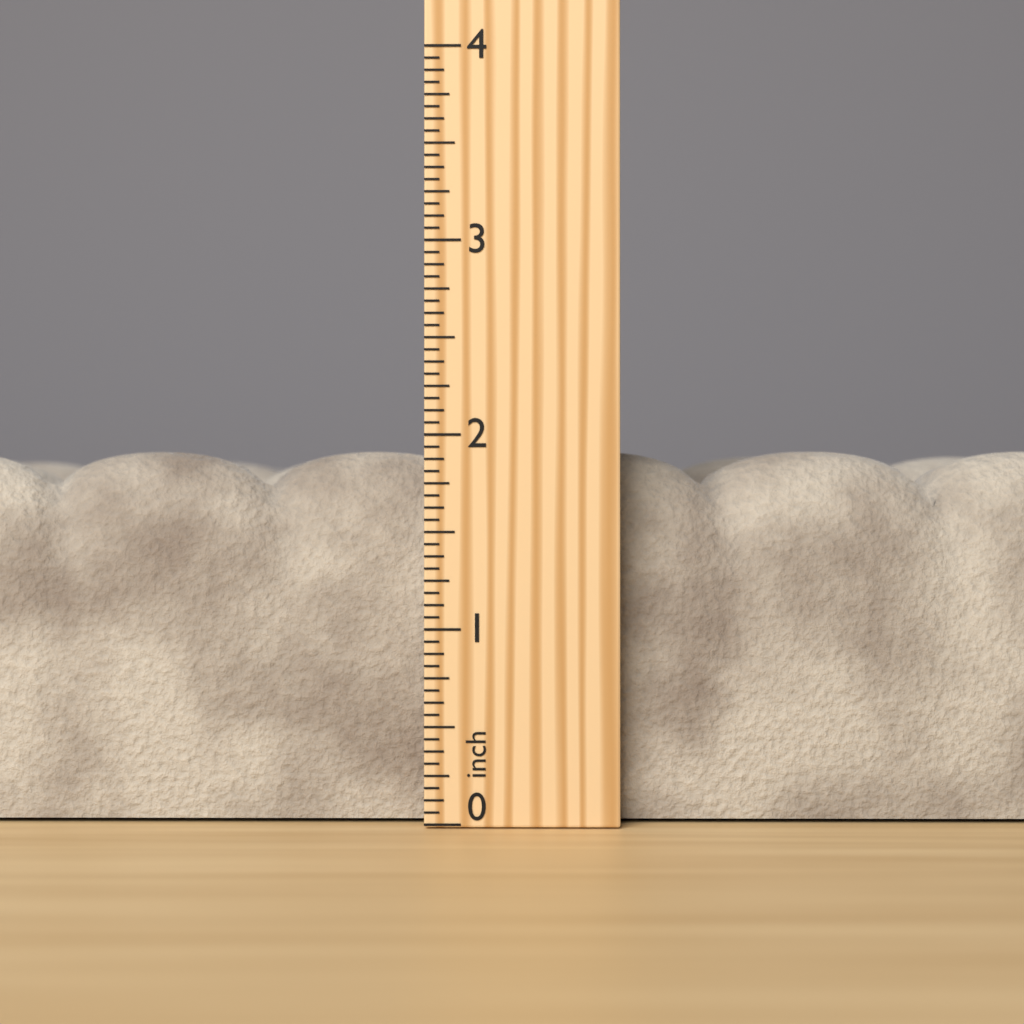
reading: 1.9375 inch
